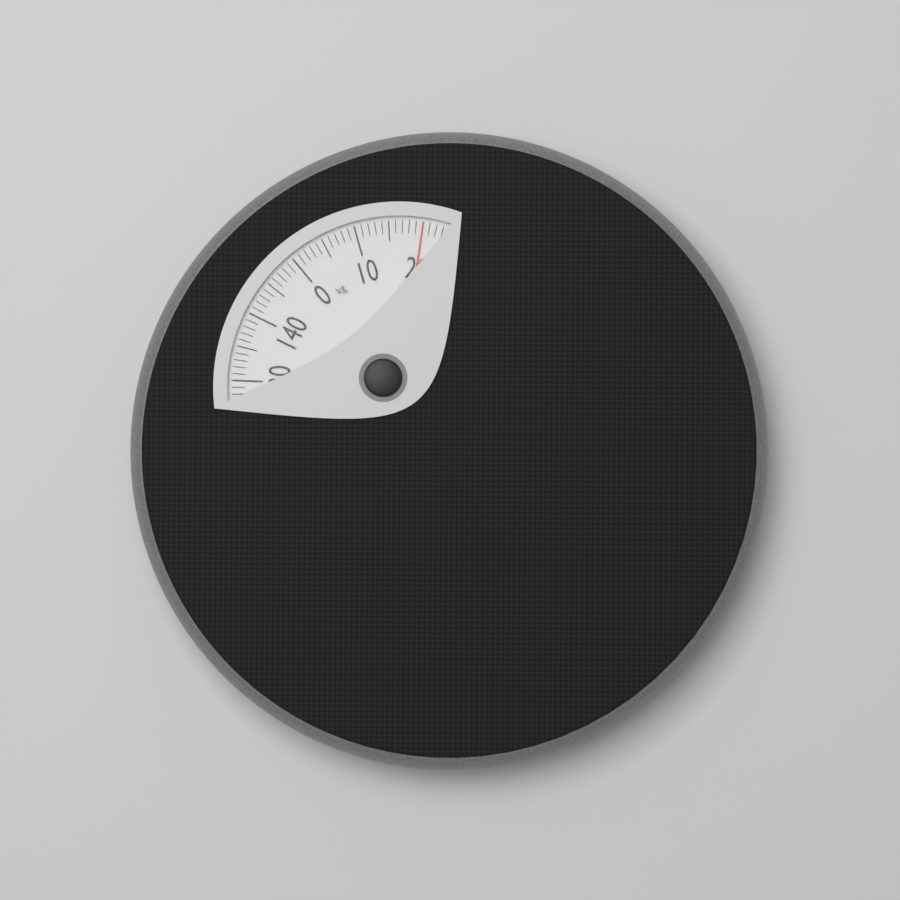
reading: 20 kg
